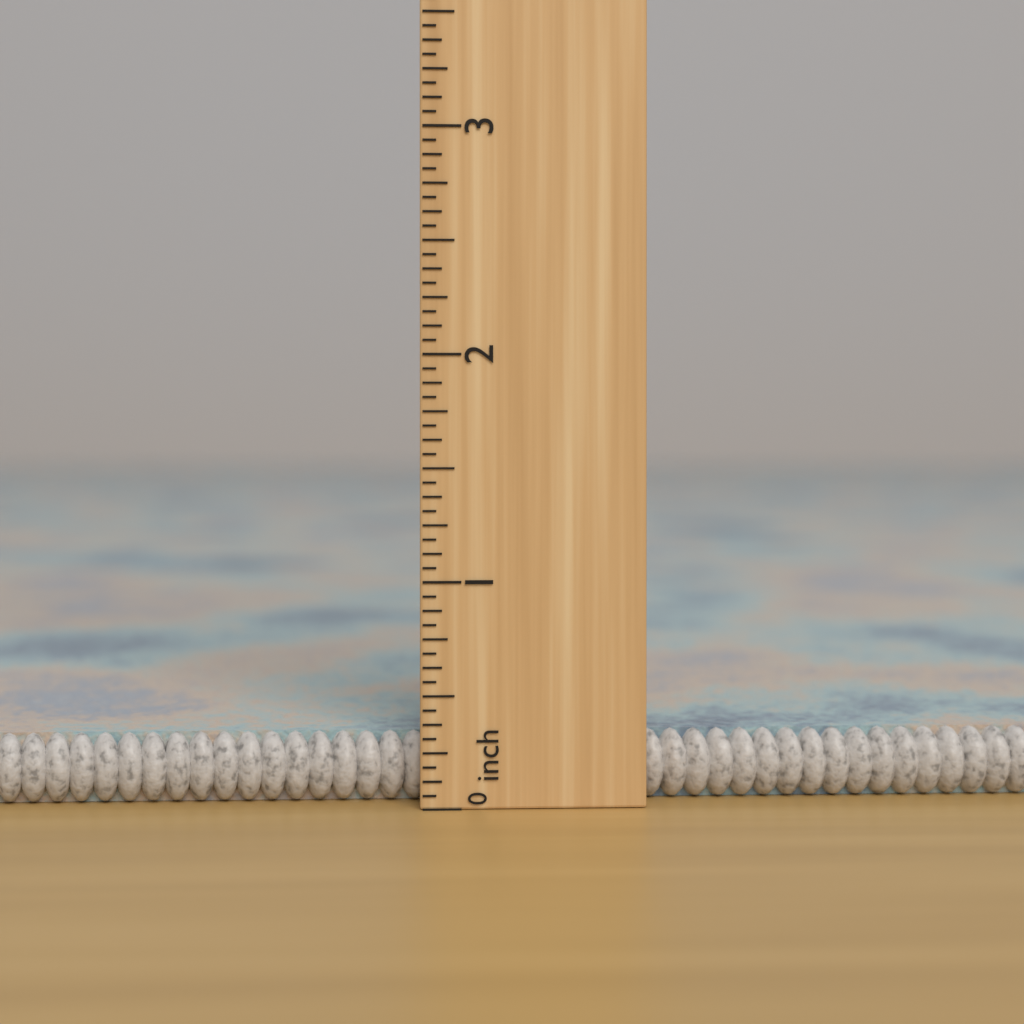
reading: 0.3125 inch
